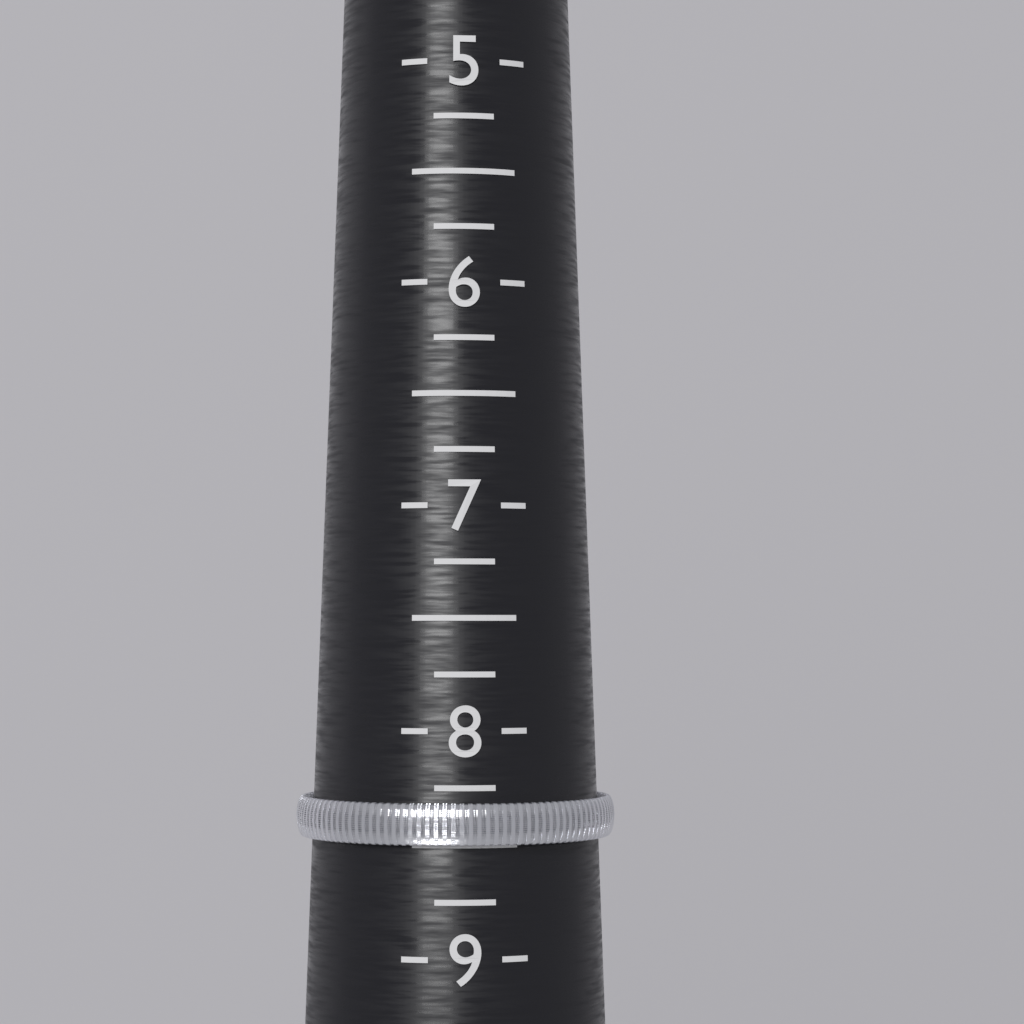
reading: 8.50 (no unit)
